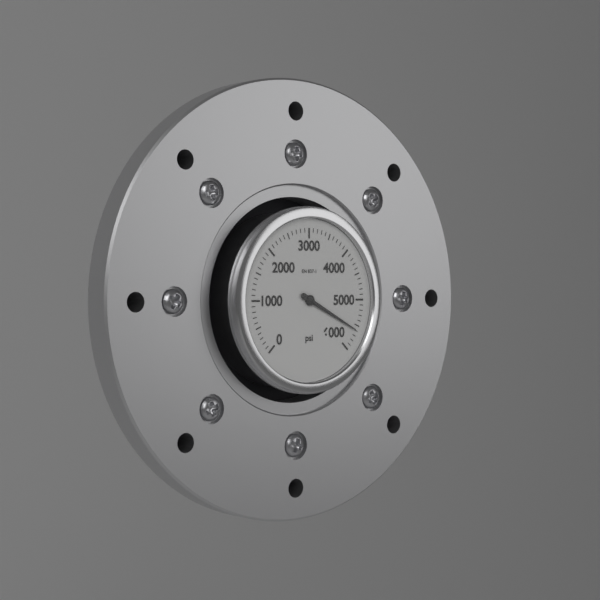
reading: 5600 psi
